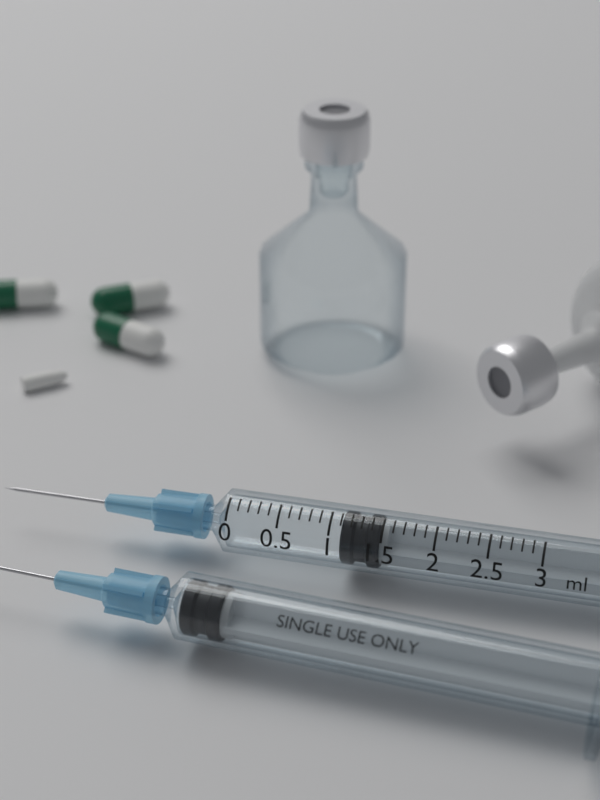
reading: 1.1 ml
